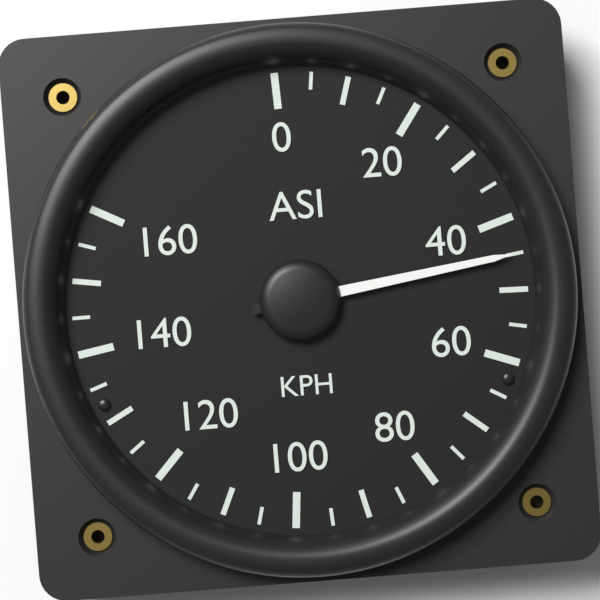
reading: 45 KPH
